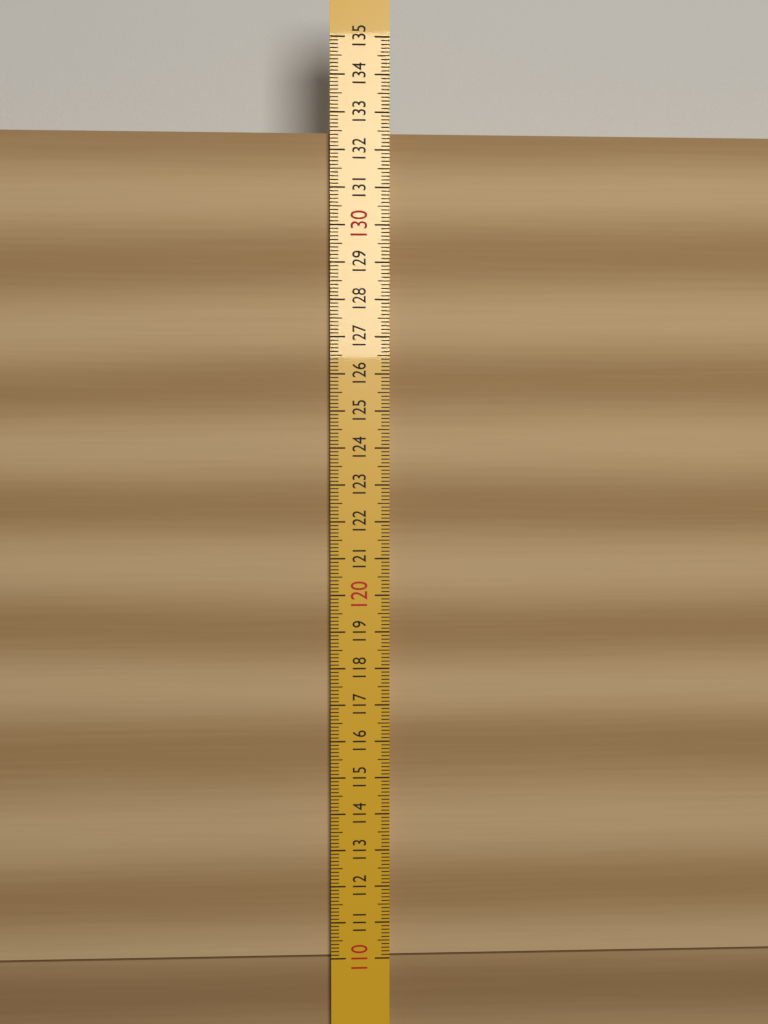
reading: 132.5 (no unit)
